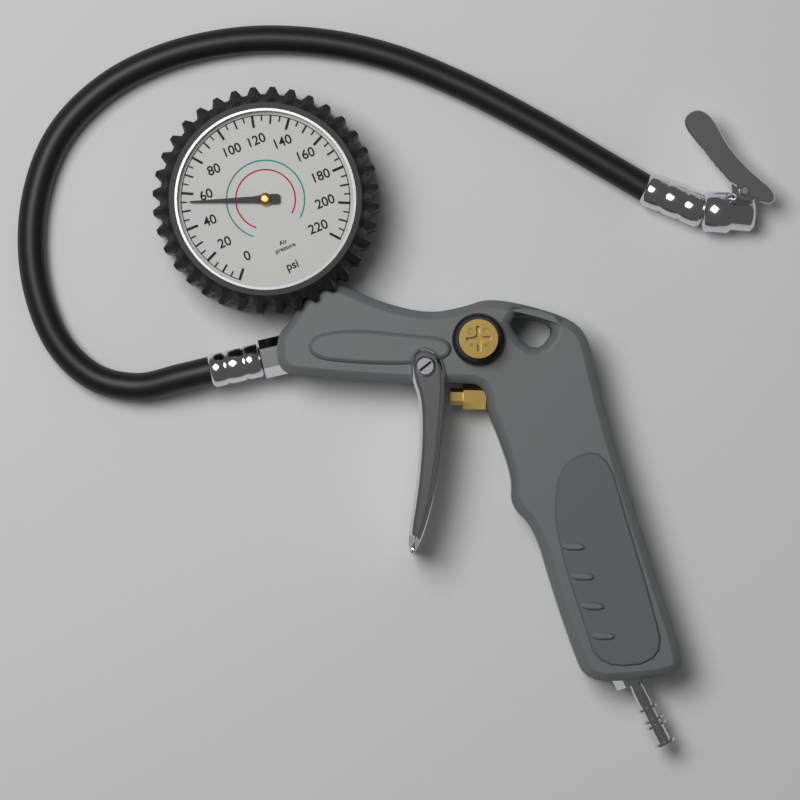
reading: 55 psi
